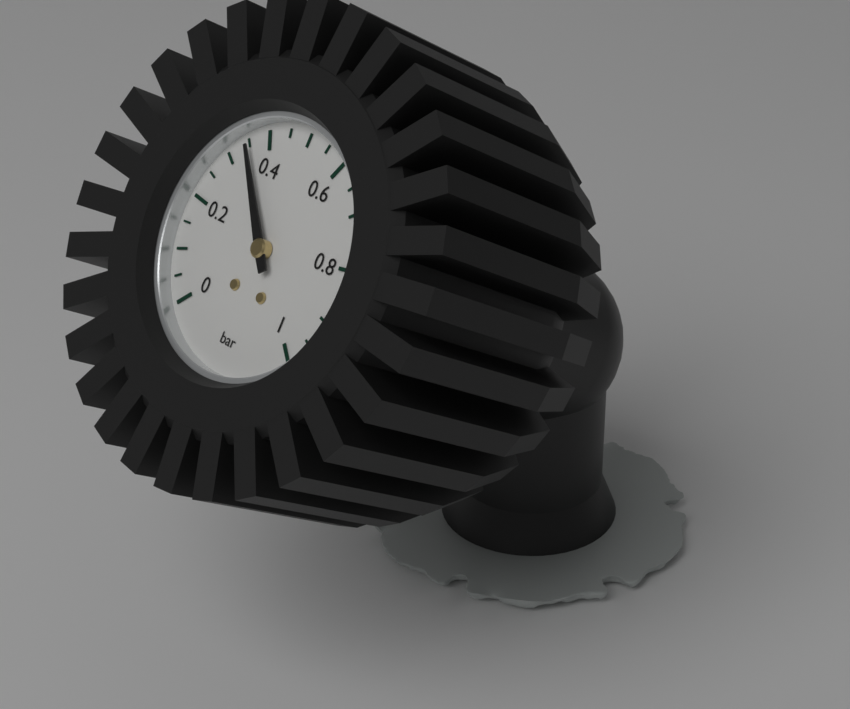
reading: 0.35 bar
